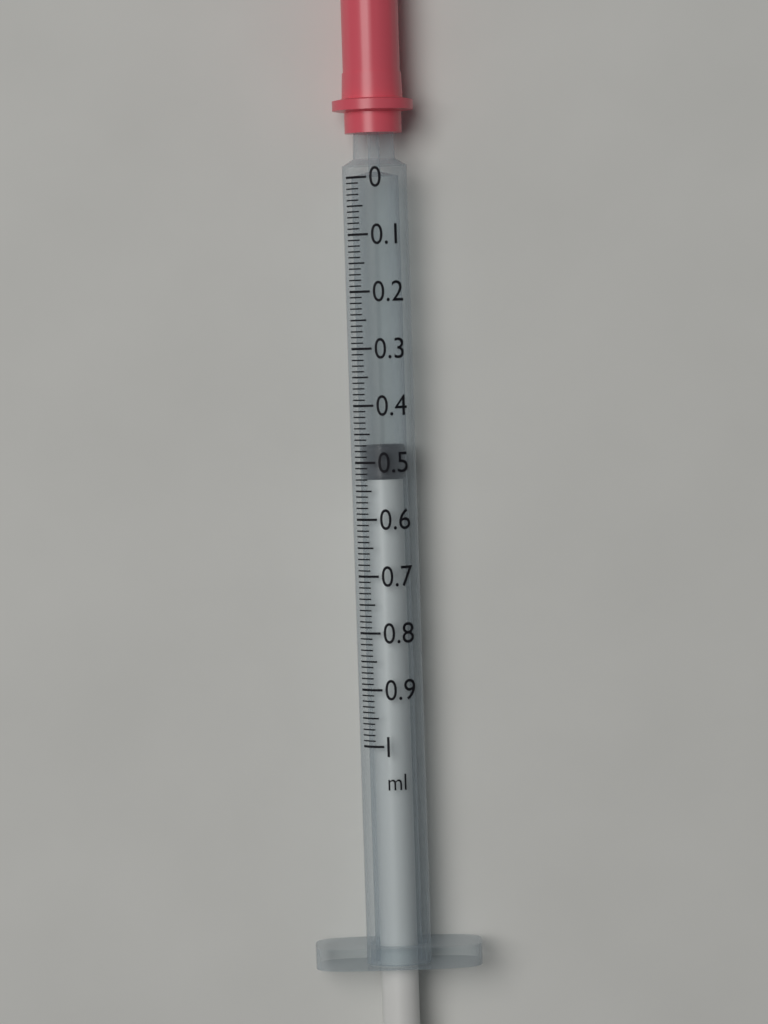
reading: 0.47 ml
